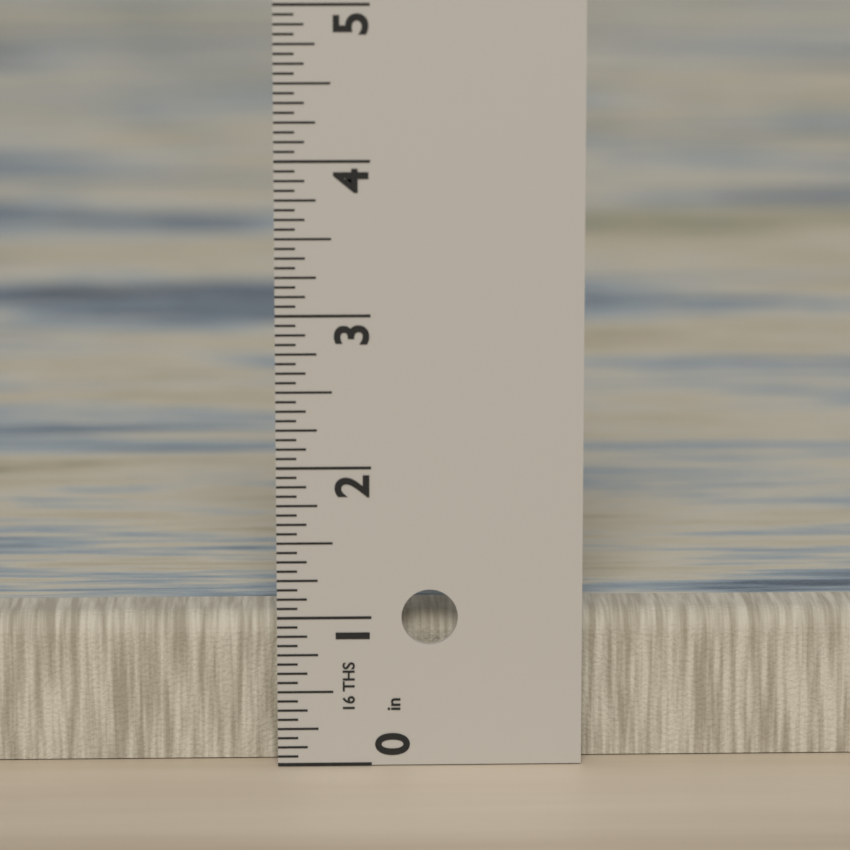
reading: 1.0000 in
